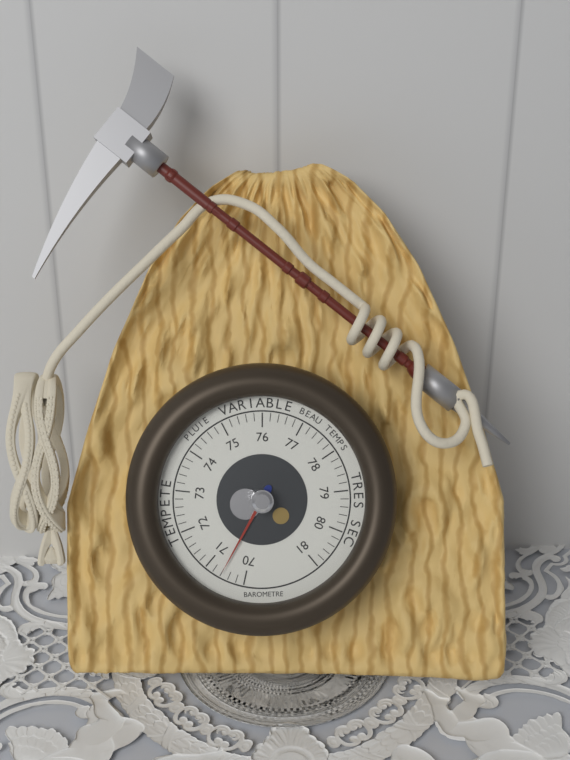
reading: 70.6 (no unit)
